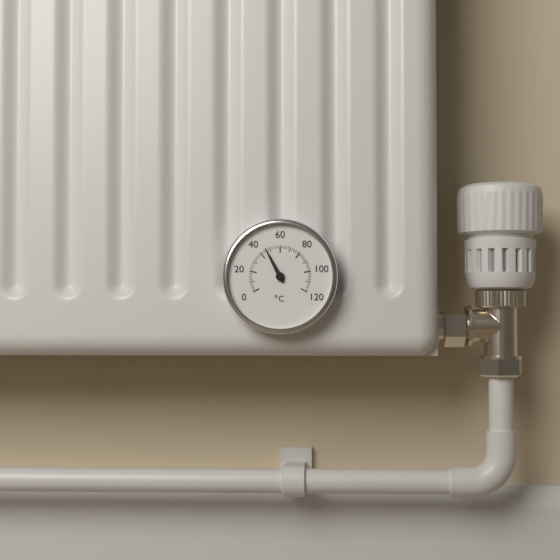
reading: 46 °C
